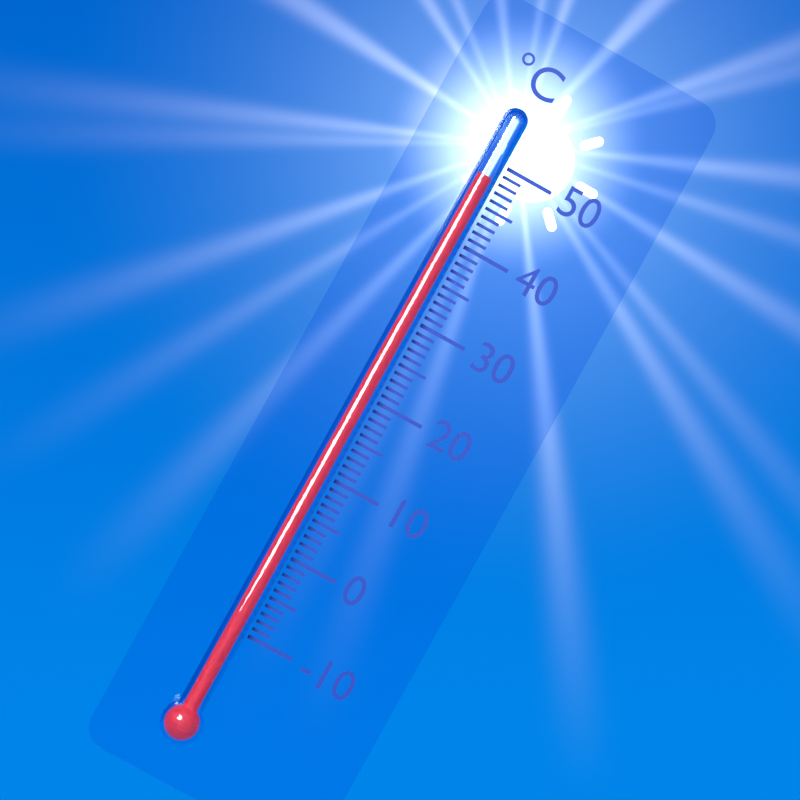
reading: 48 °C
